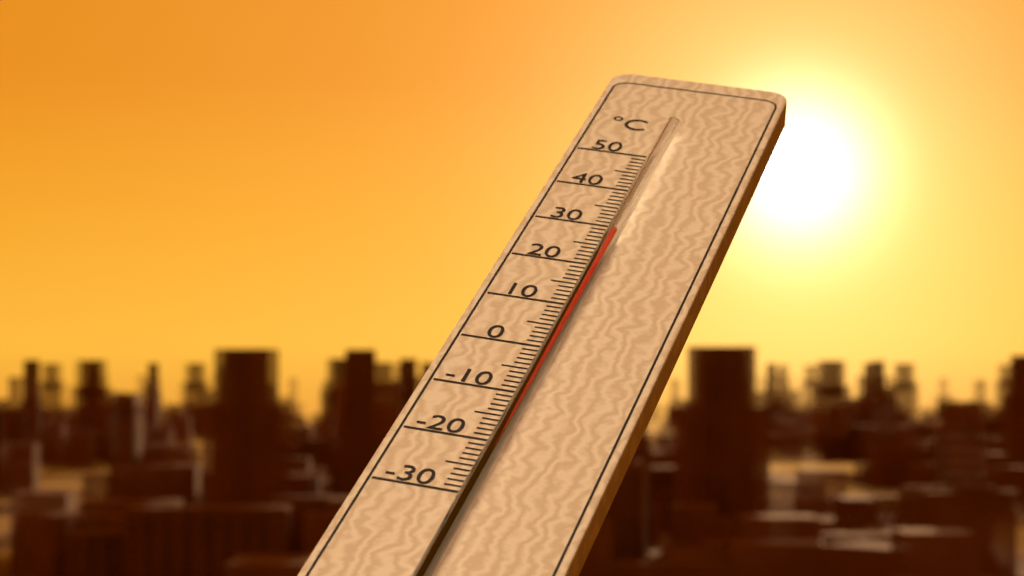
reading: 26 °C
